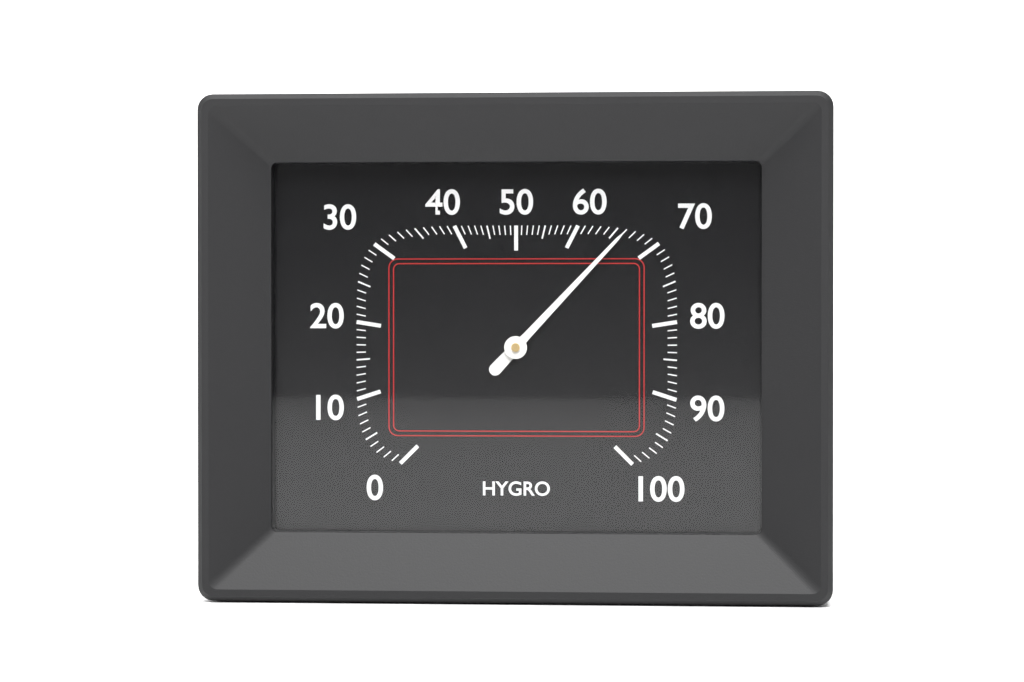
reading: 66 %
